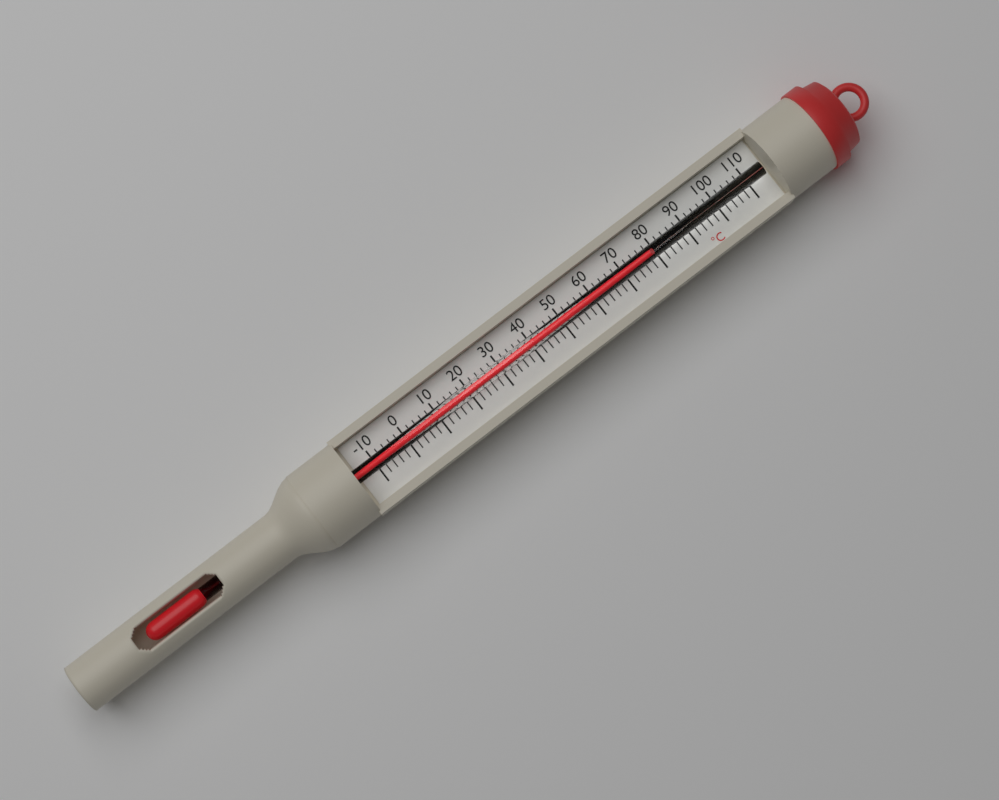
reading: 78 °C
